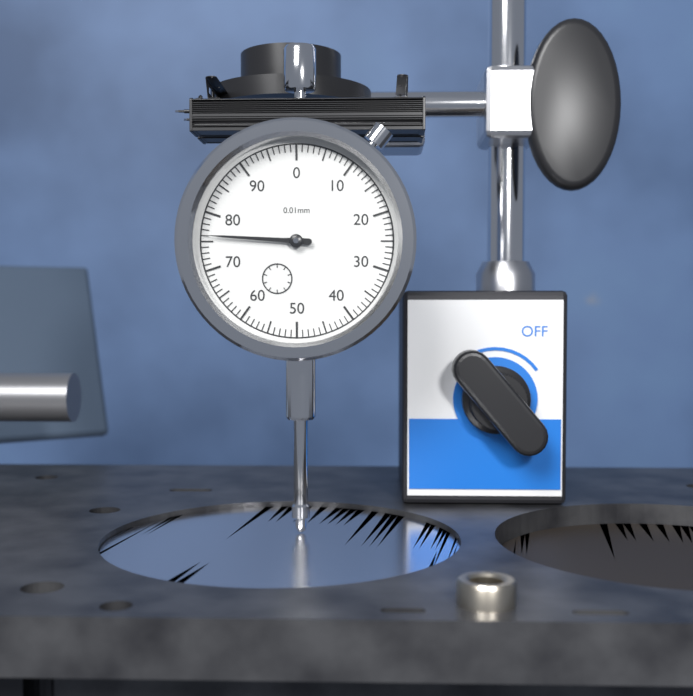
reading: 76 0.01mm
